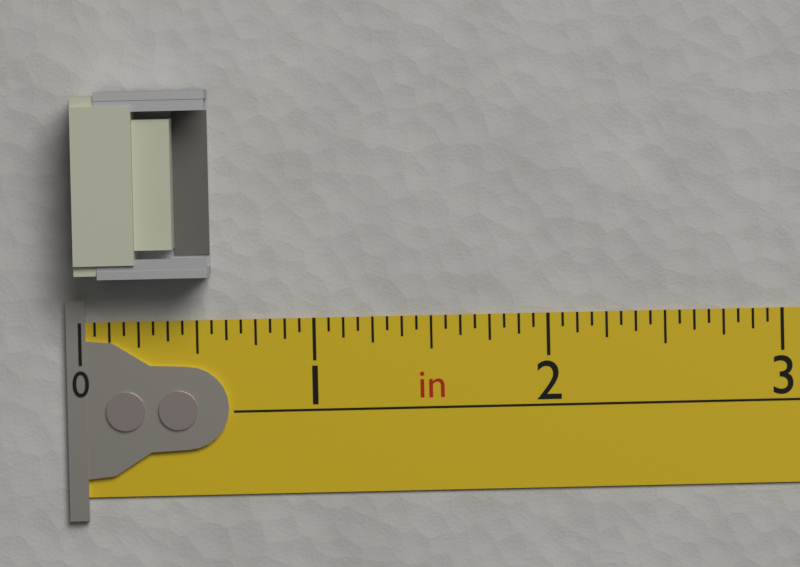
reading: 0.5625 in
